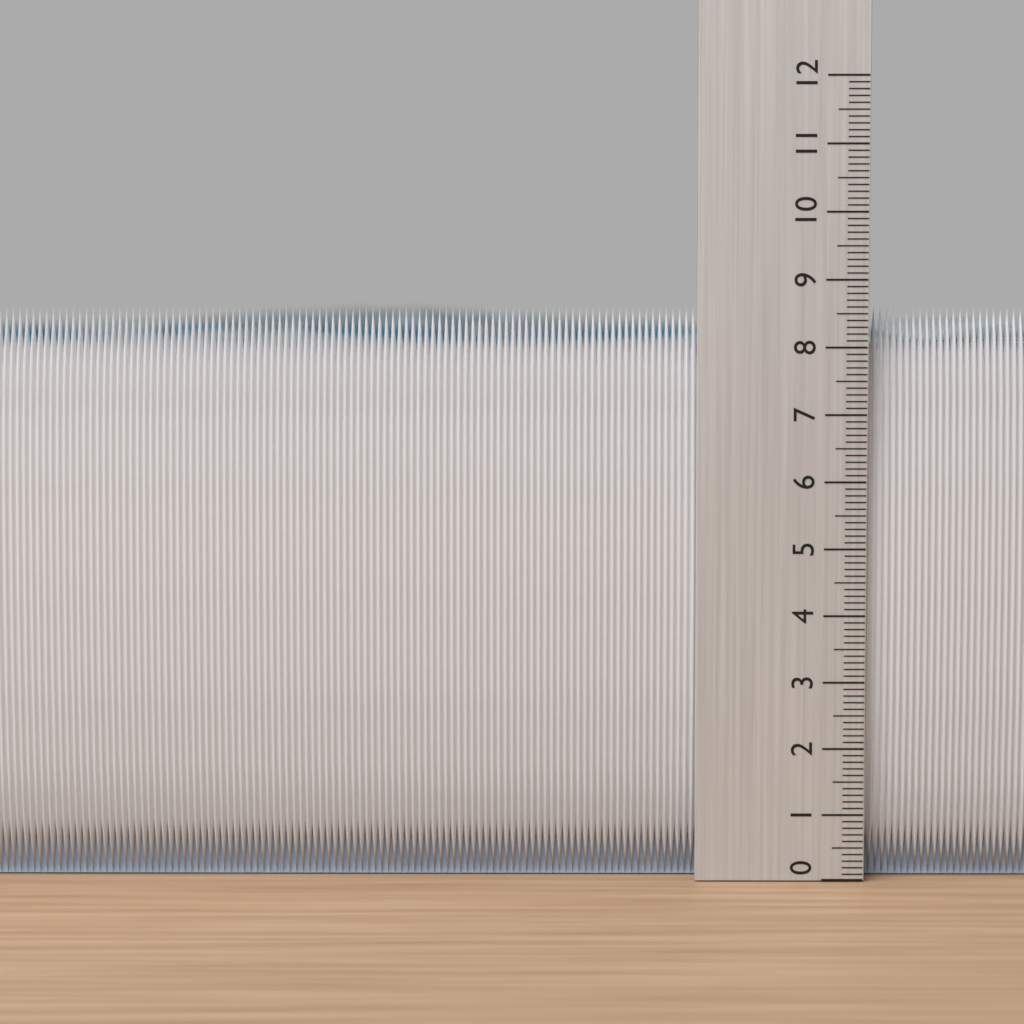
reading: 8.6 (no unit)
